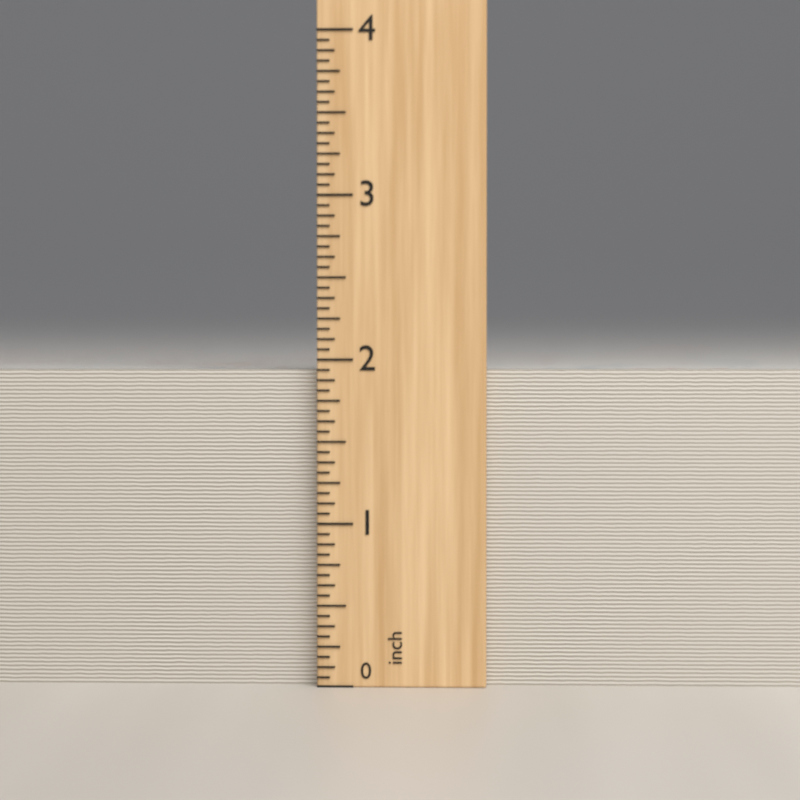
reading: 1.9375 inch
